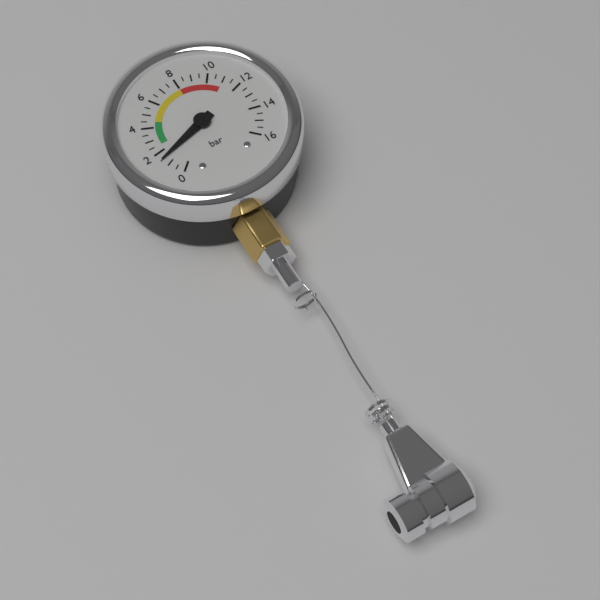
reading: 1.5 bar
